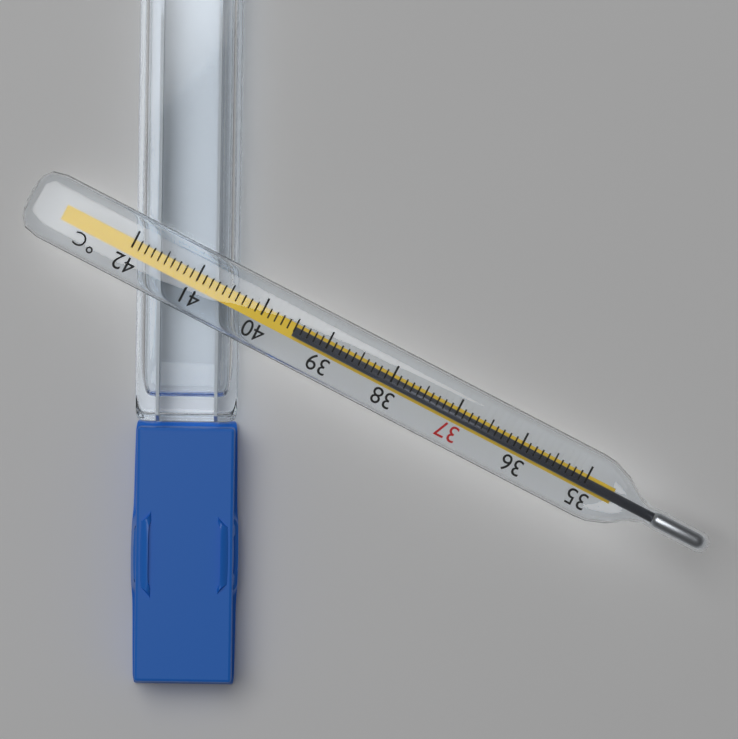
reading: 39.5 °C
